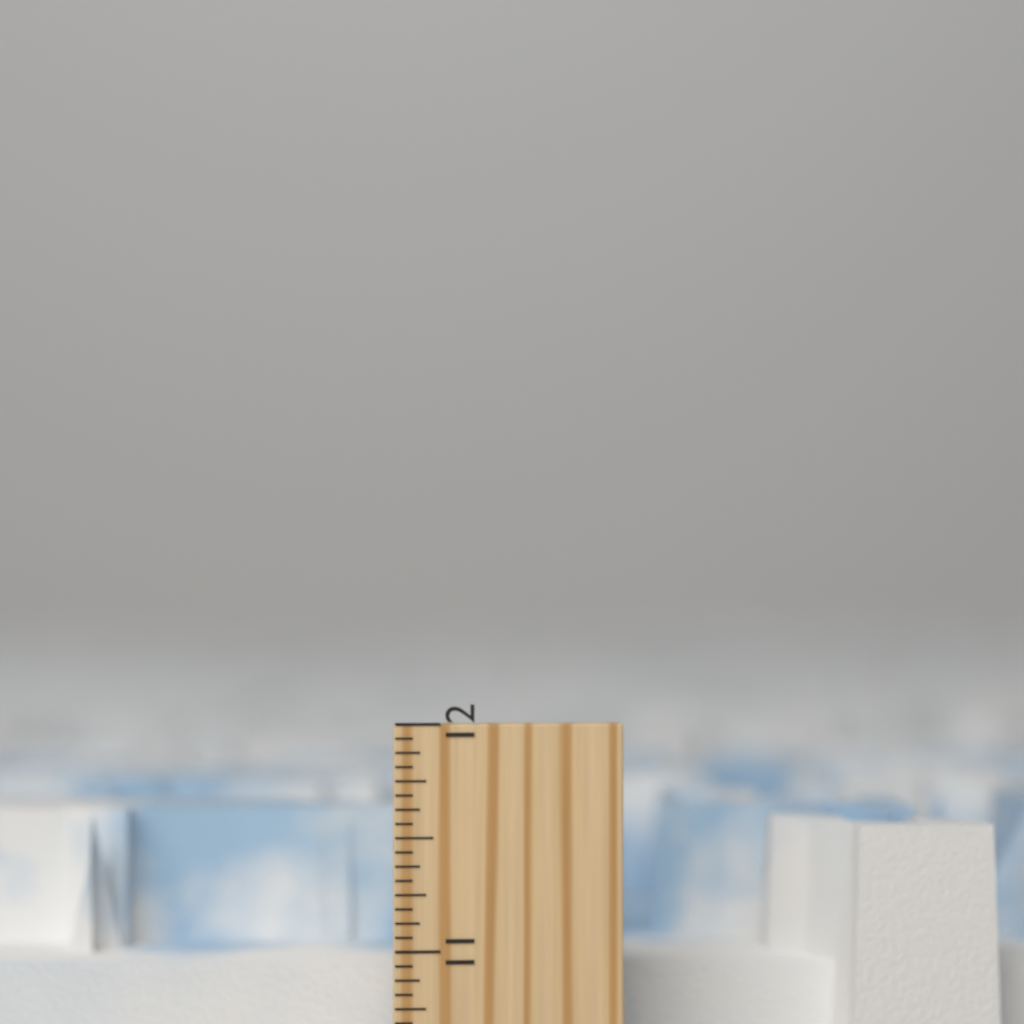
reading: 11.5625 inch
